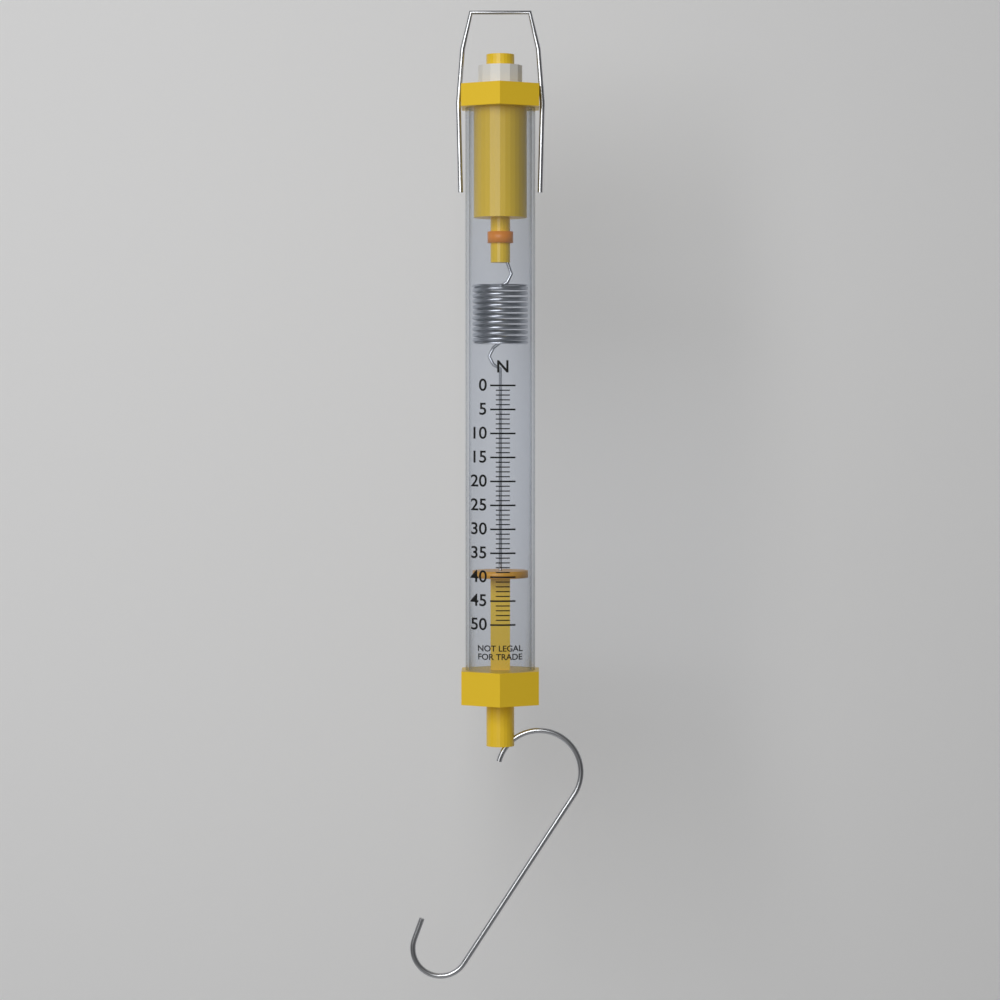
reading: 39 N
